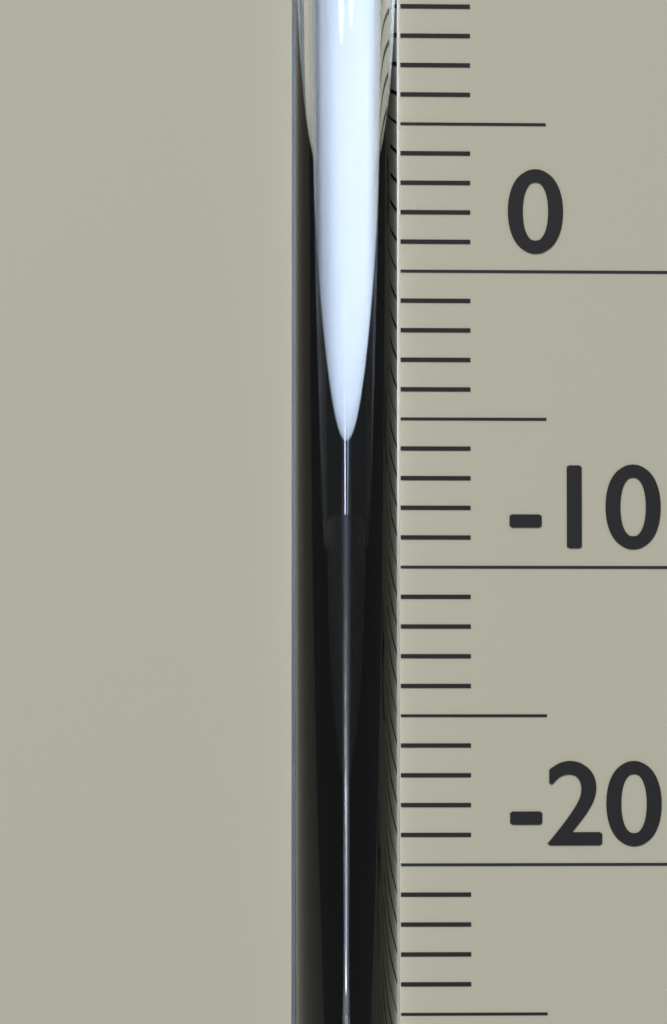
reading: -8 °C
